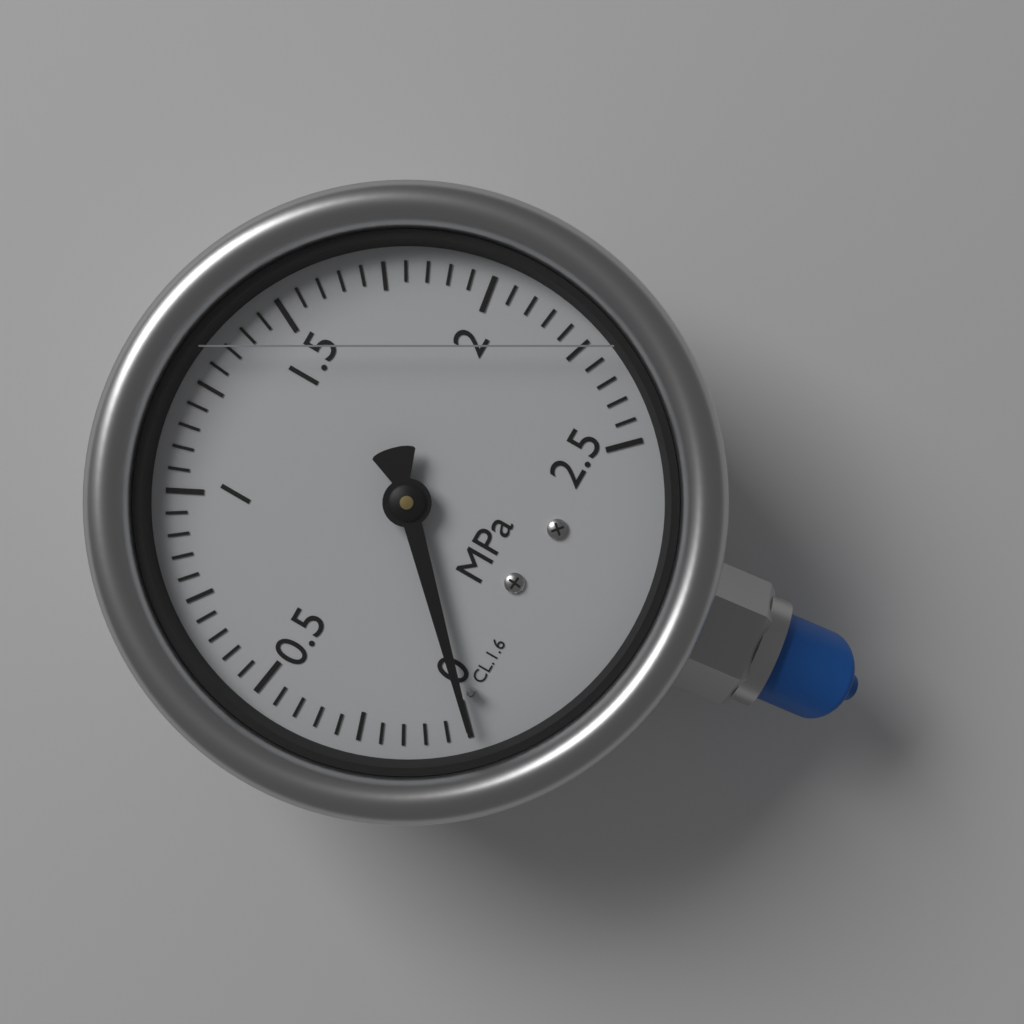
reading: 0.00 MPa
